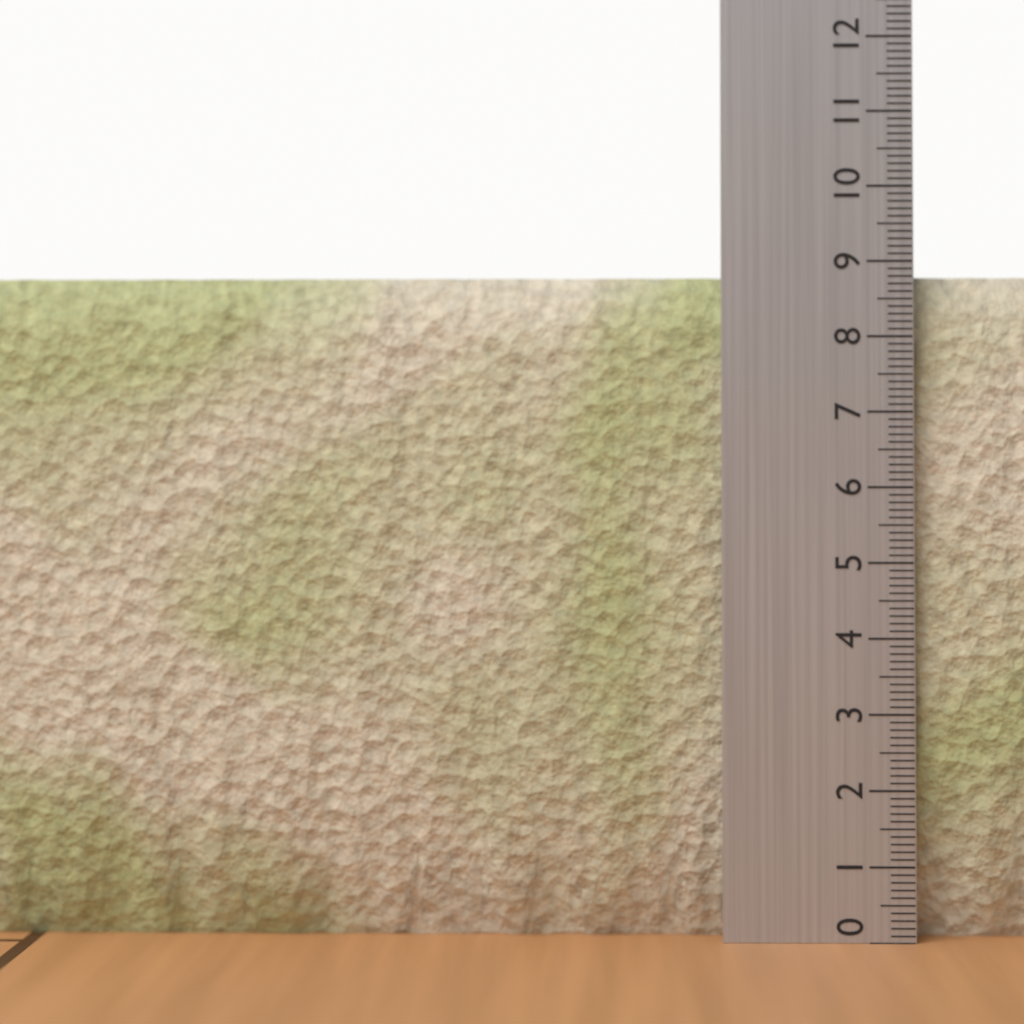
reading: 8.8 (no unit)
